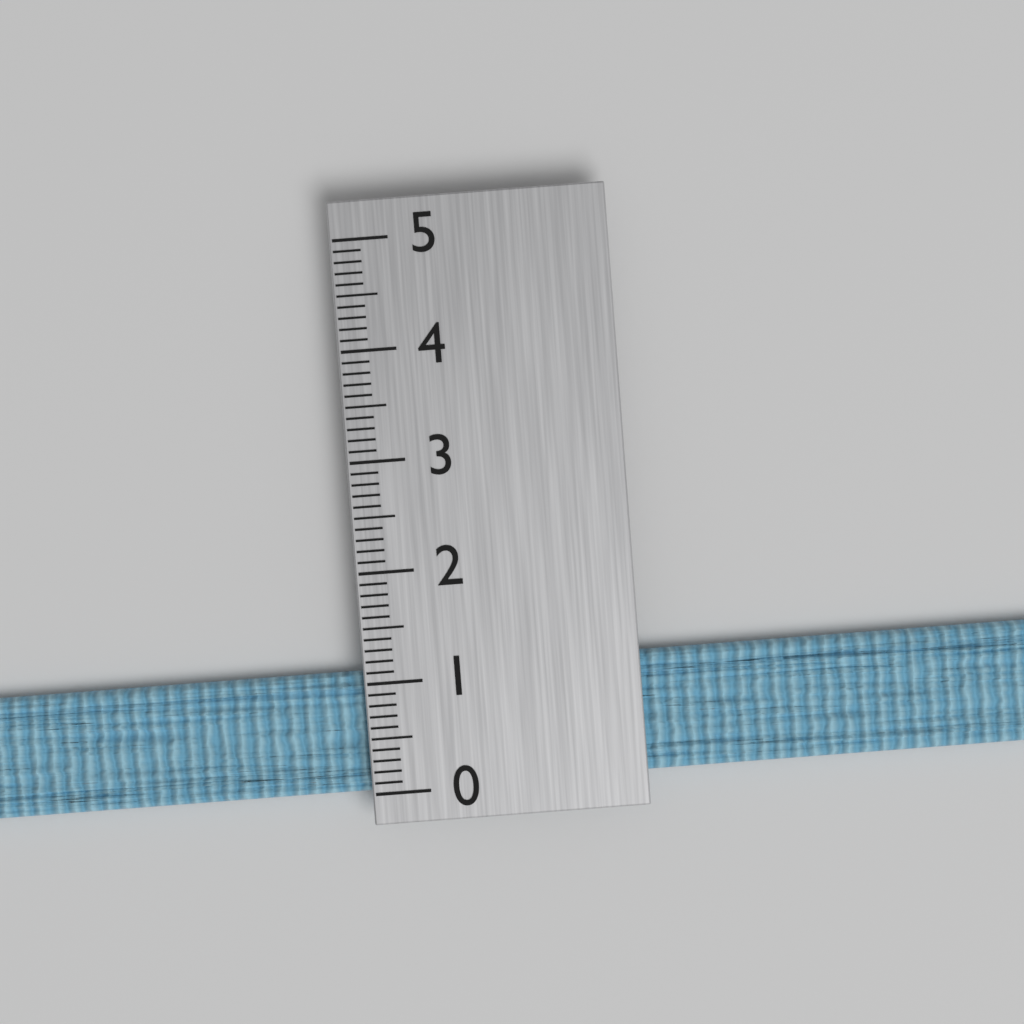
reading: 1.1 (no unit)
